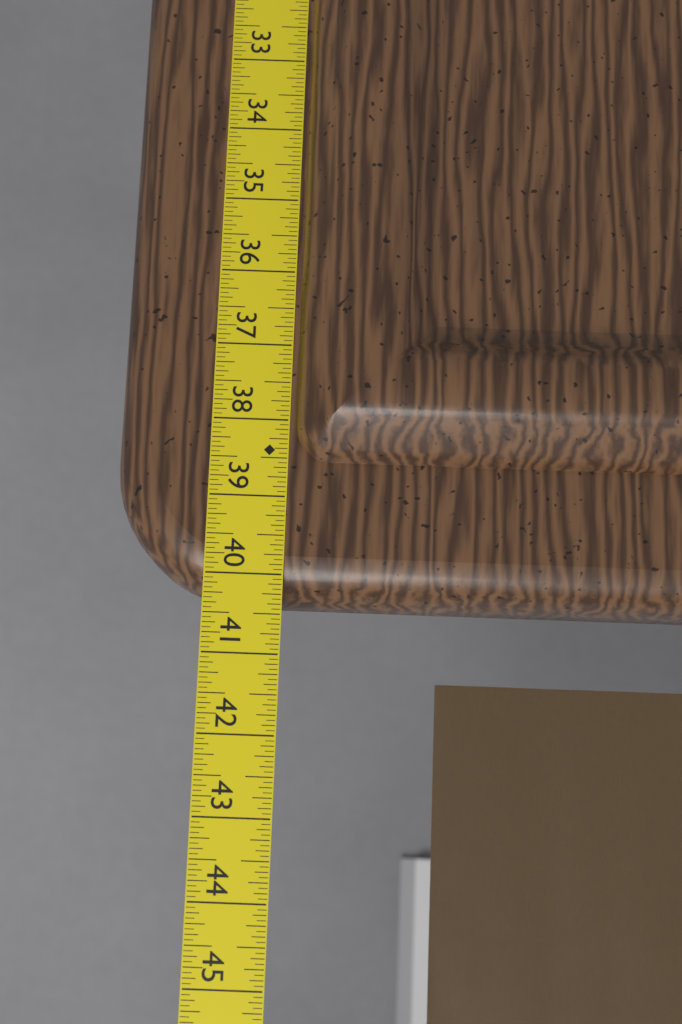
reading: 40.3125 in
